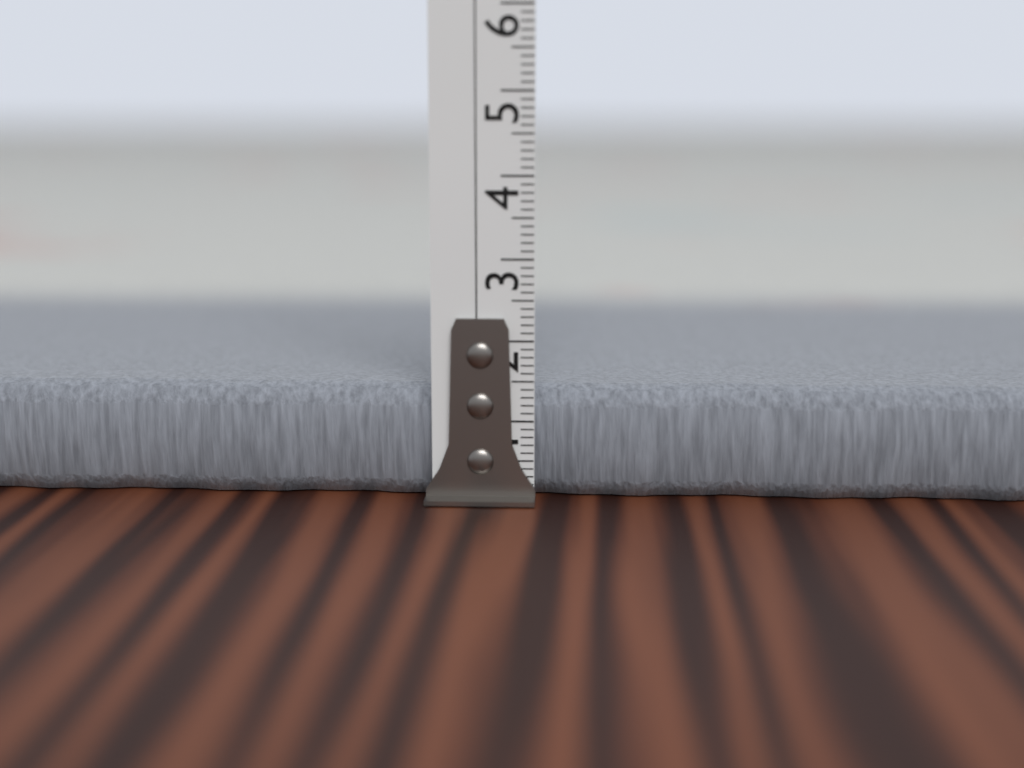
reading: 1.4 cm
